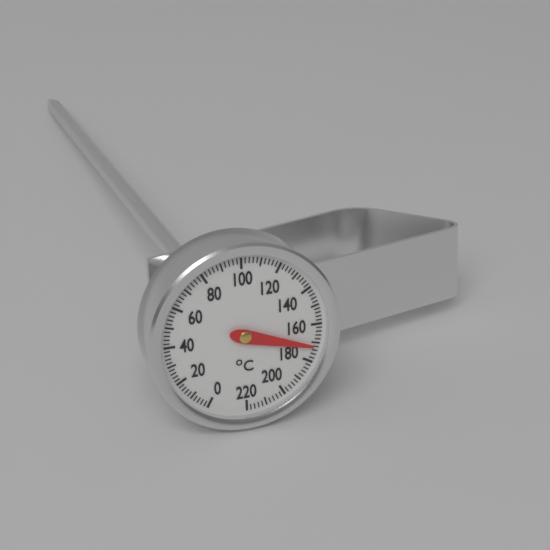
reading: 172 °C
